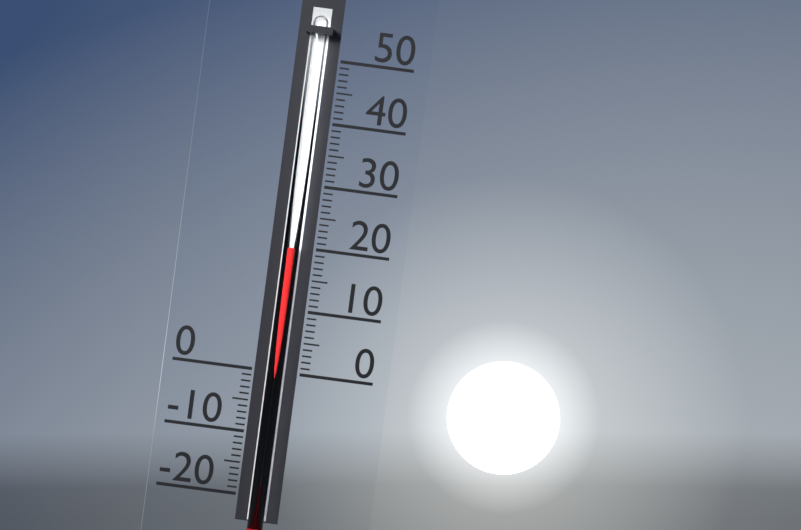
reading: 20 (no unit)
